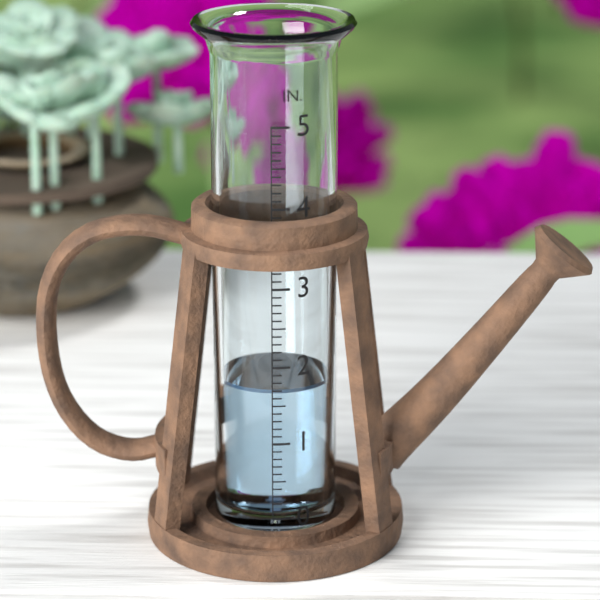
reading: 1.7 in
